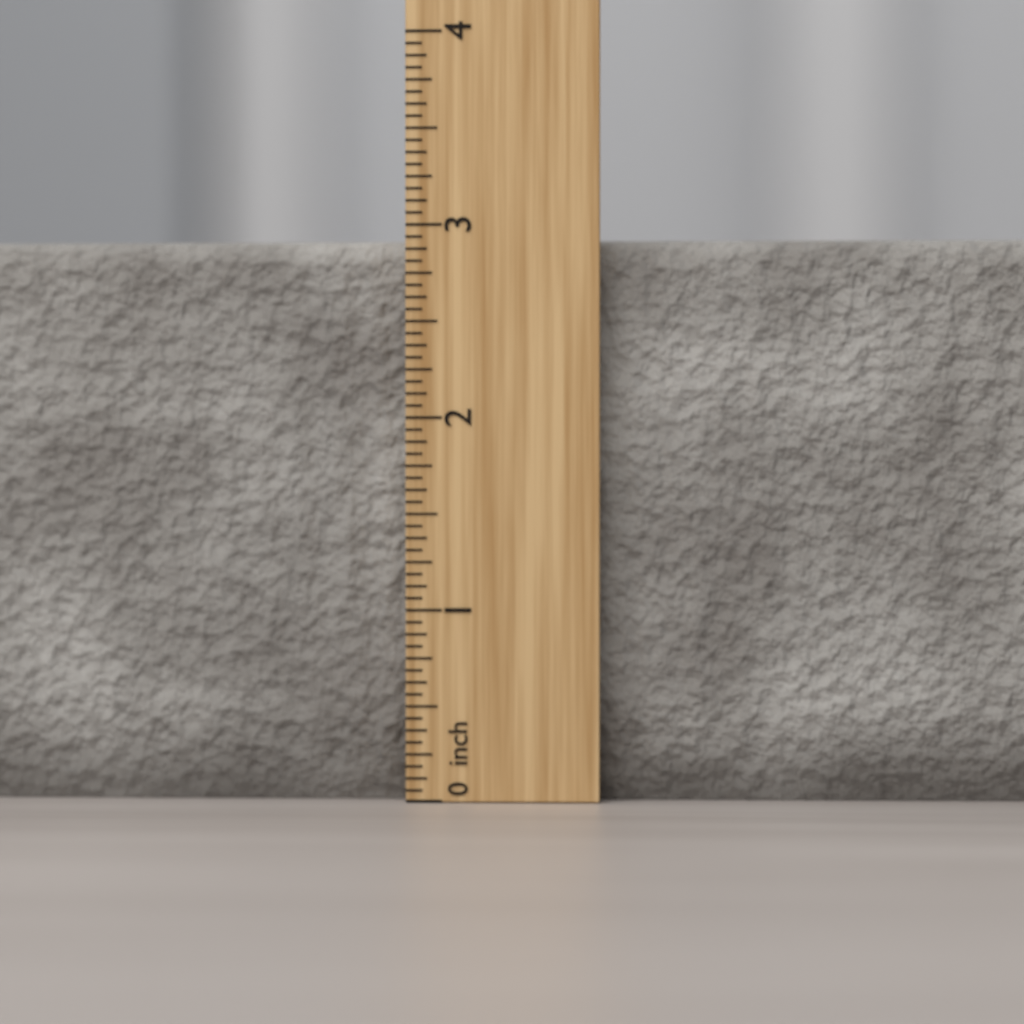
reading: 2.9375 inch
